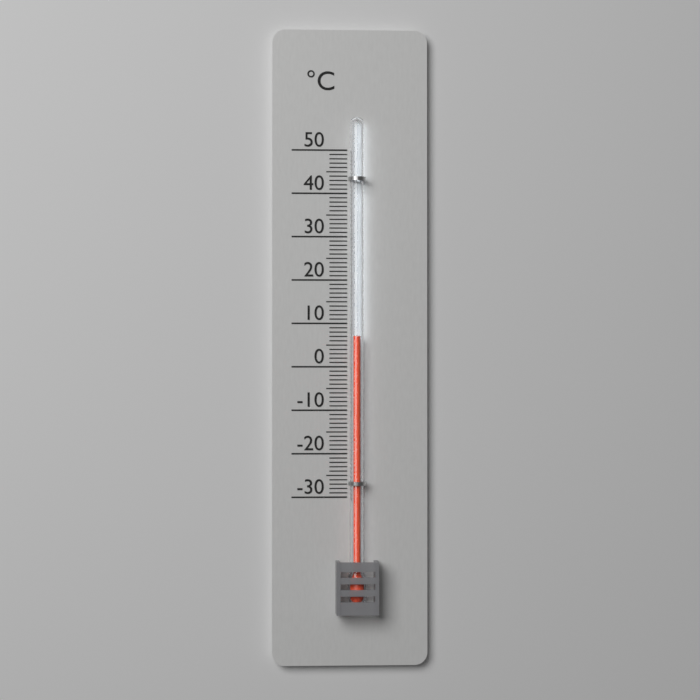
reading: 7 °C
